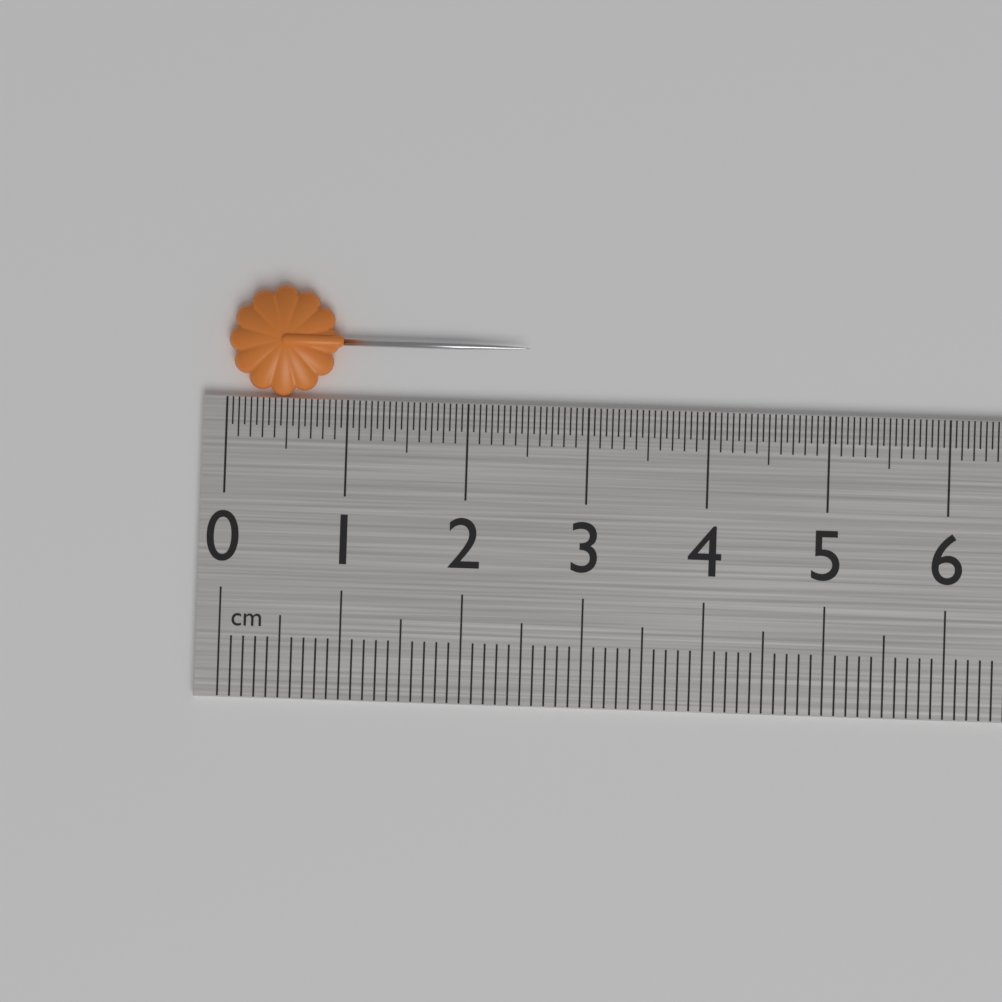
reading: 2.50 cm
